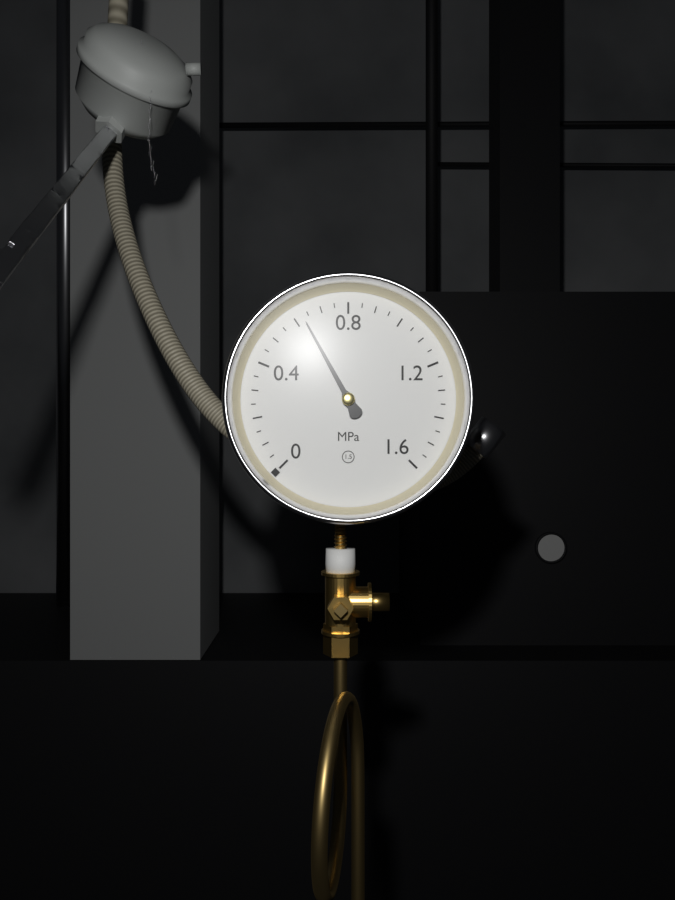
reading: 0.63 MPa
